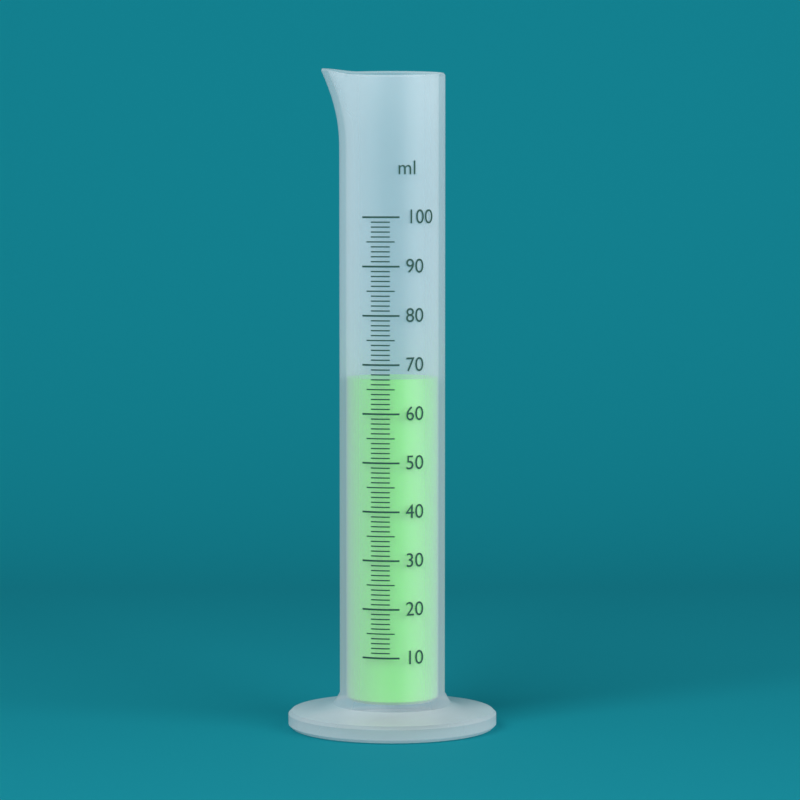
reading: 67 ml
